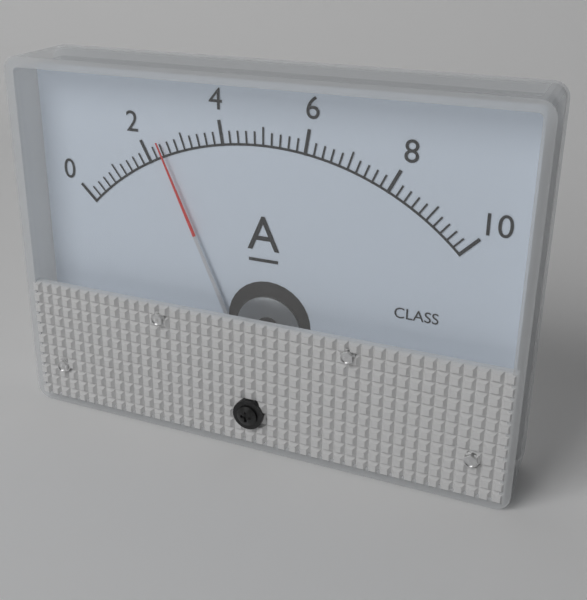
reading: 2.4 A
